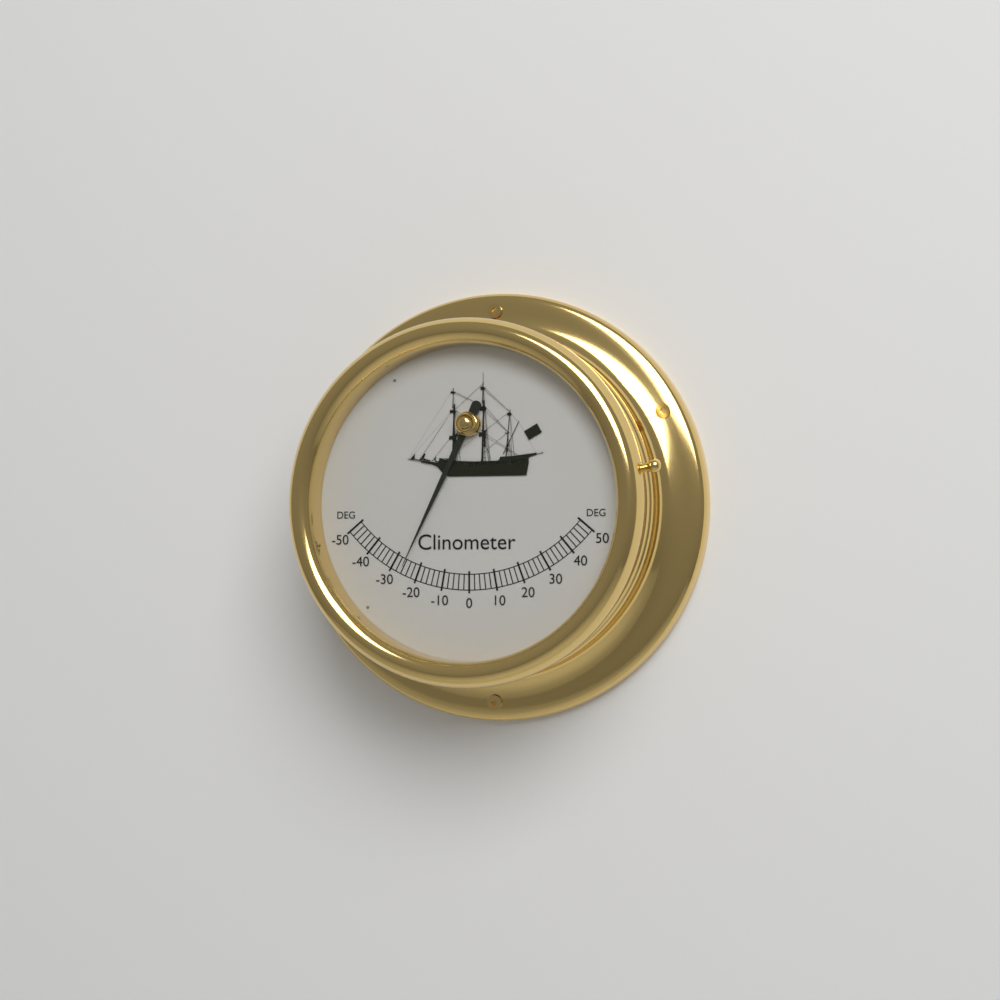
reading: -26 deg
